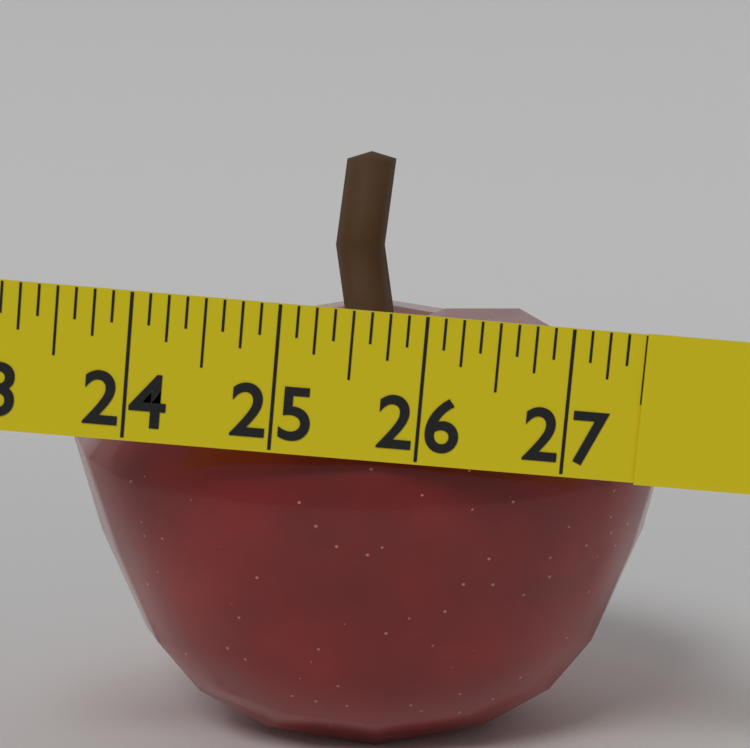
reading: 27.500 in
